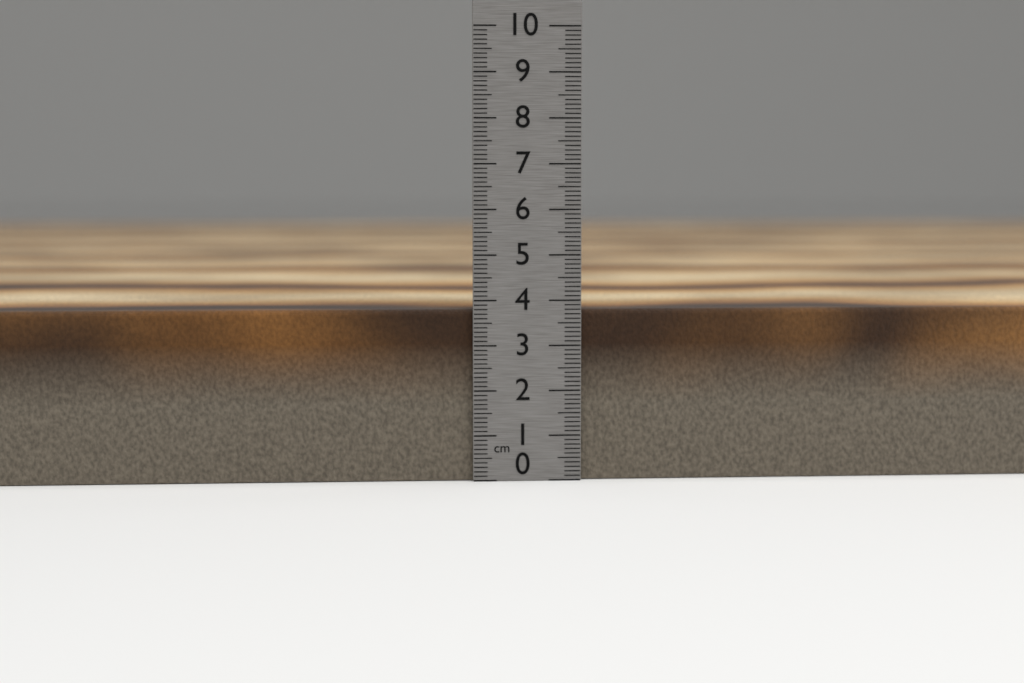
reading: 3.8 cm
